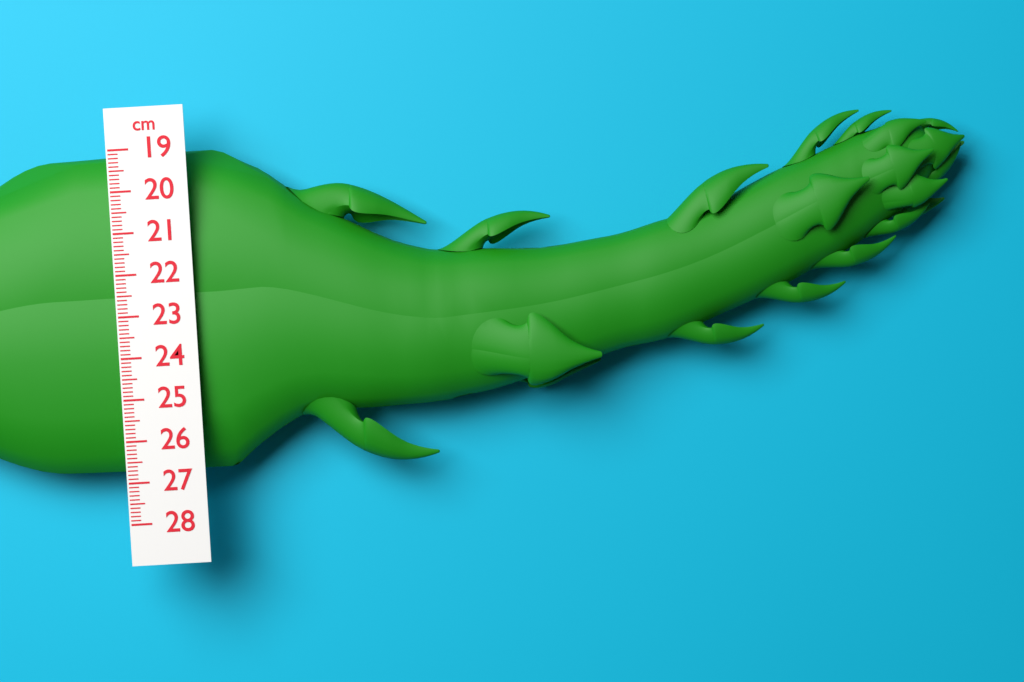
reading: 26.9 cm
